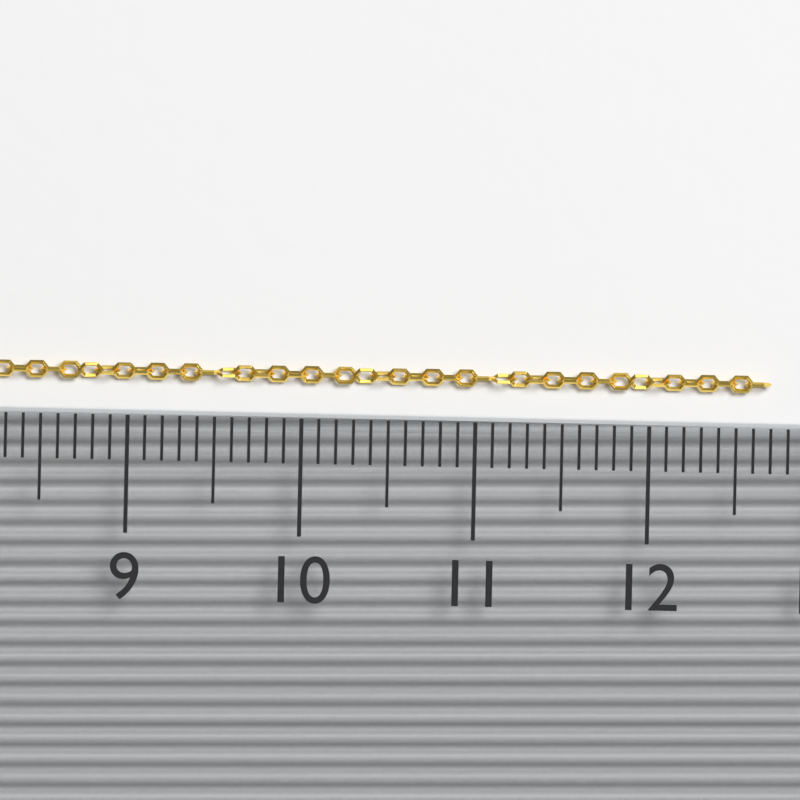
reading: 12.7 (no unit)
